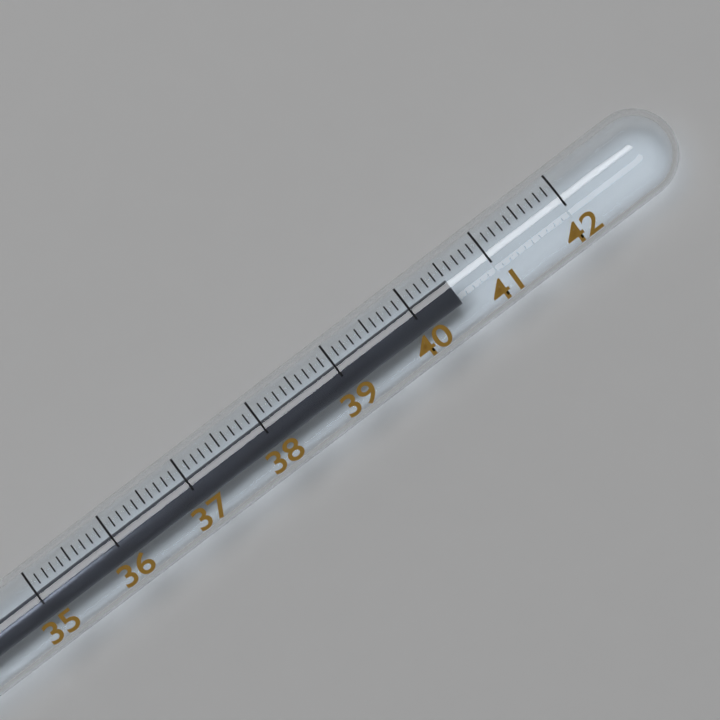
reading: 40.5 (no unit)
